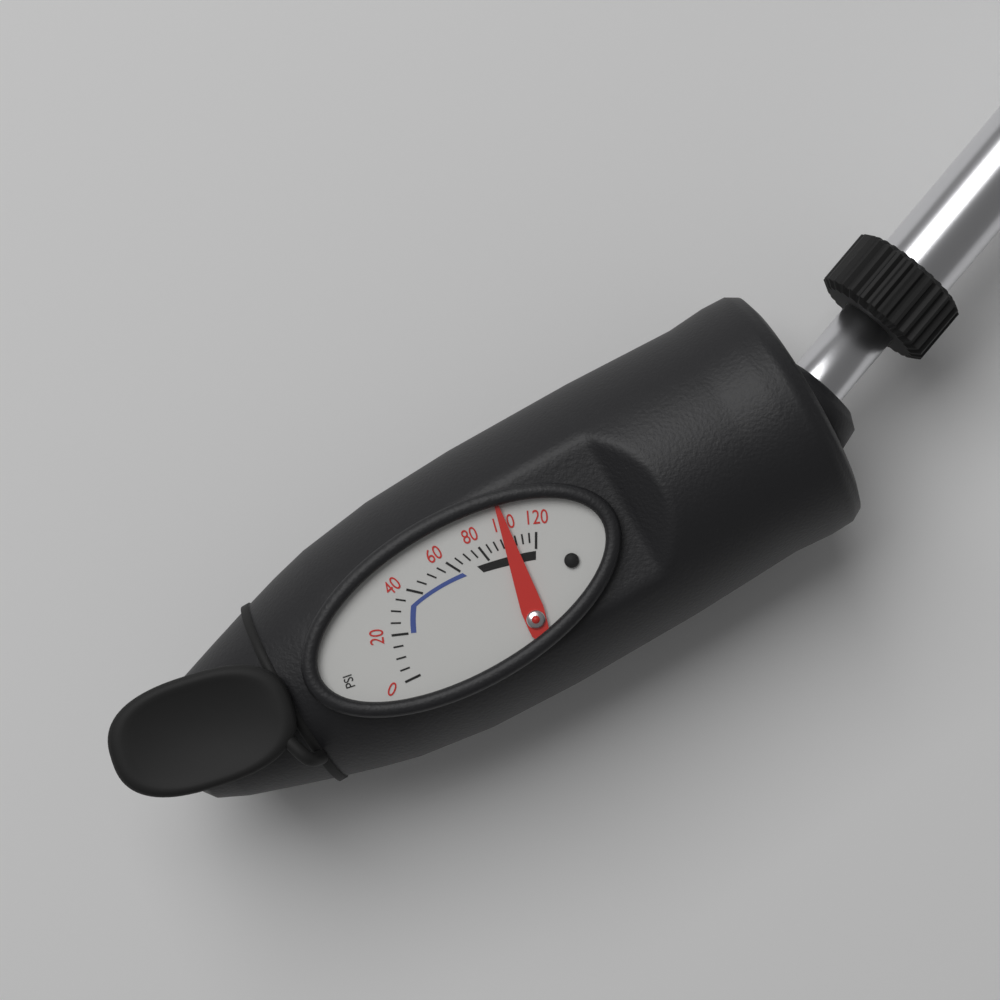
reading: 100 psi
